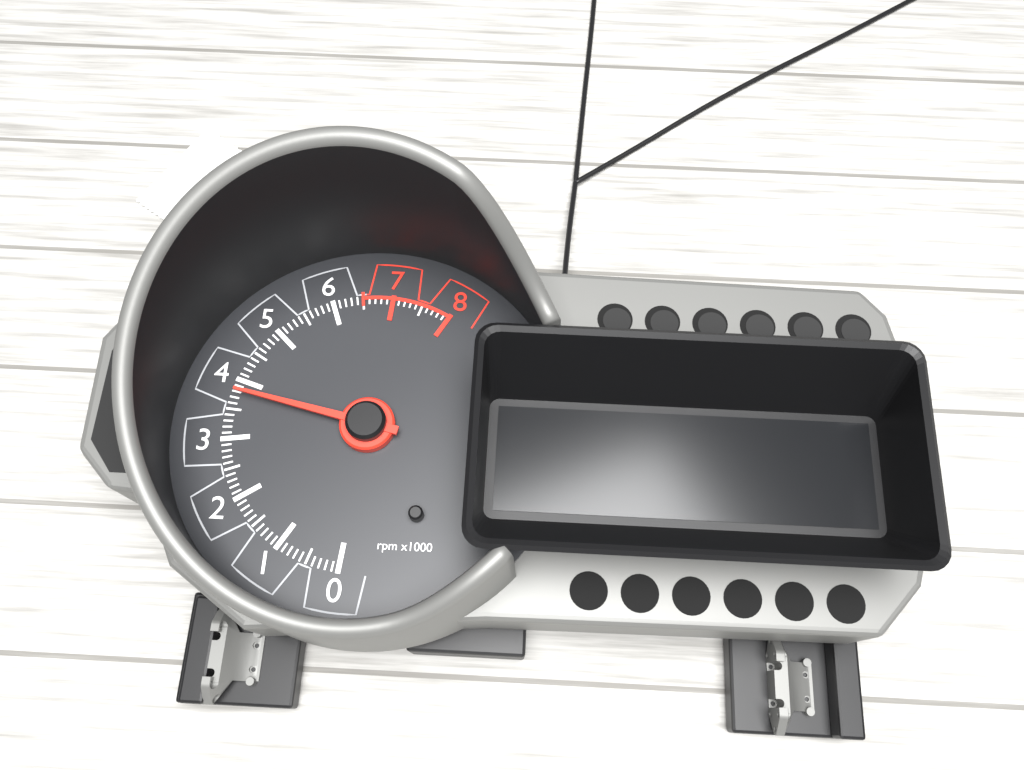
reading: 3800 rpm
